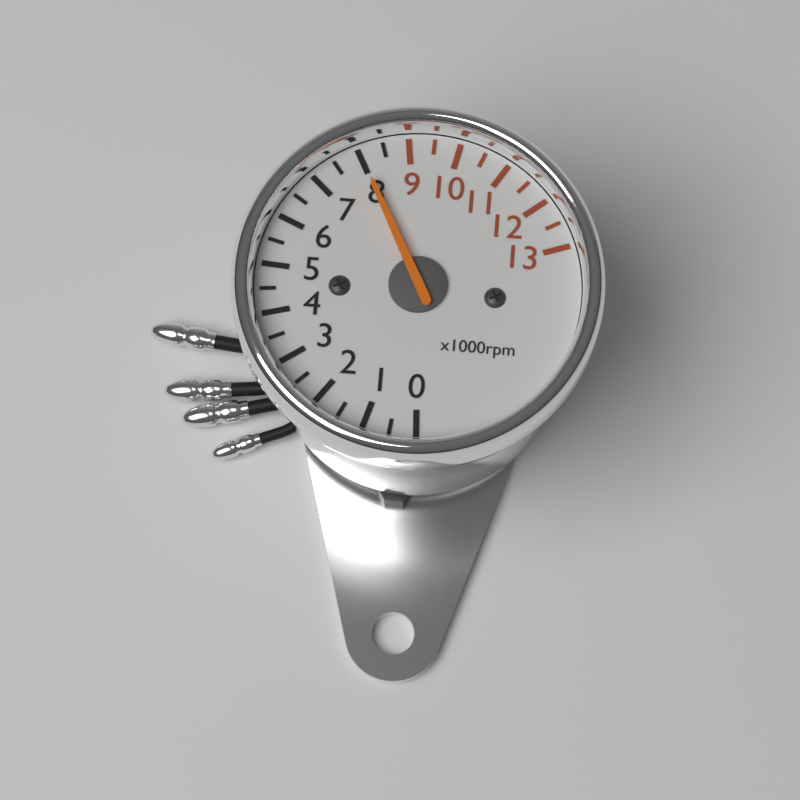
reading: 8000 rpm
